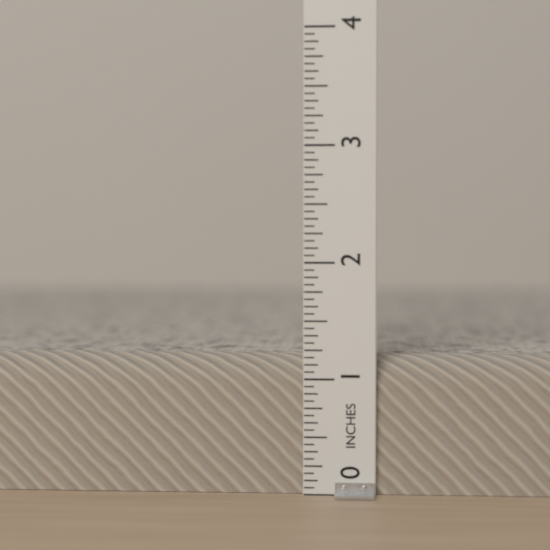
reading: 1.1875 in
